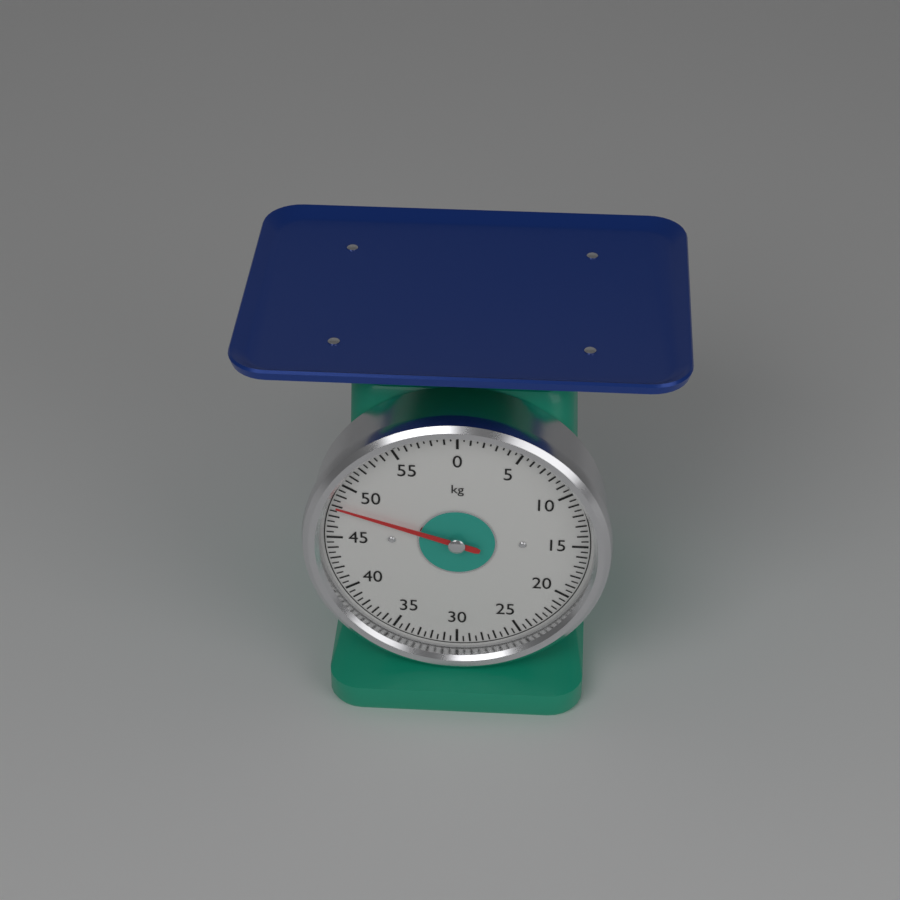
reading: 48.0 kg
